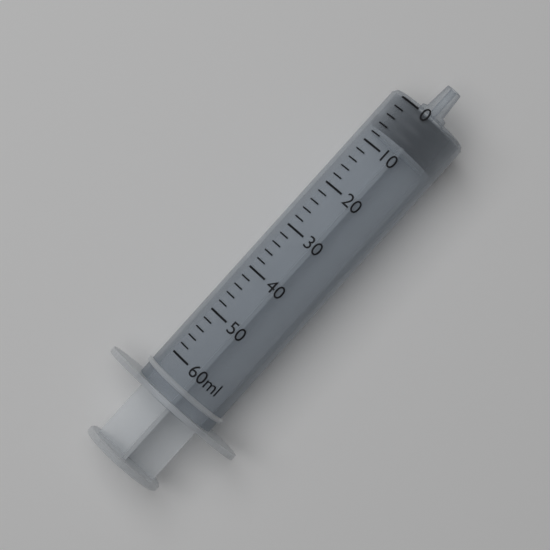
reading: 0 ml
